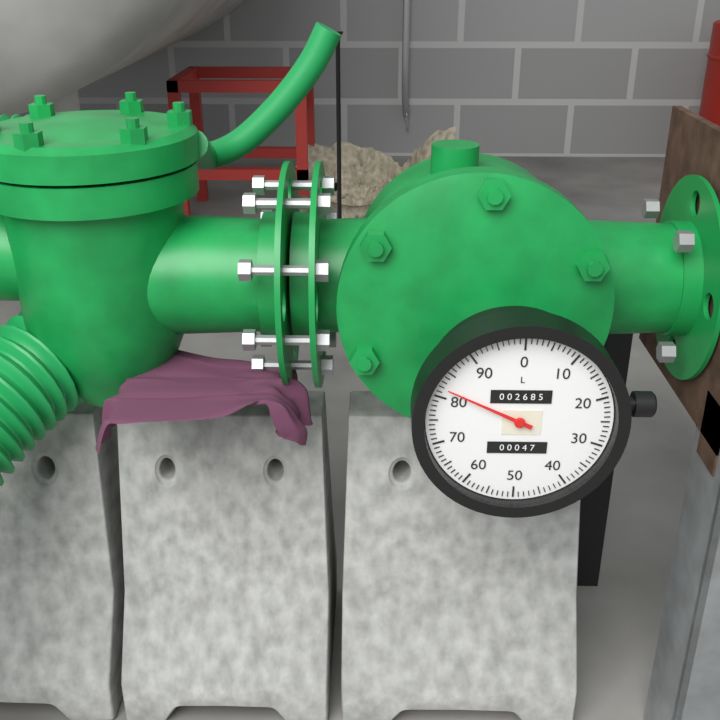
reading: 82 L
